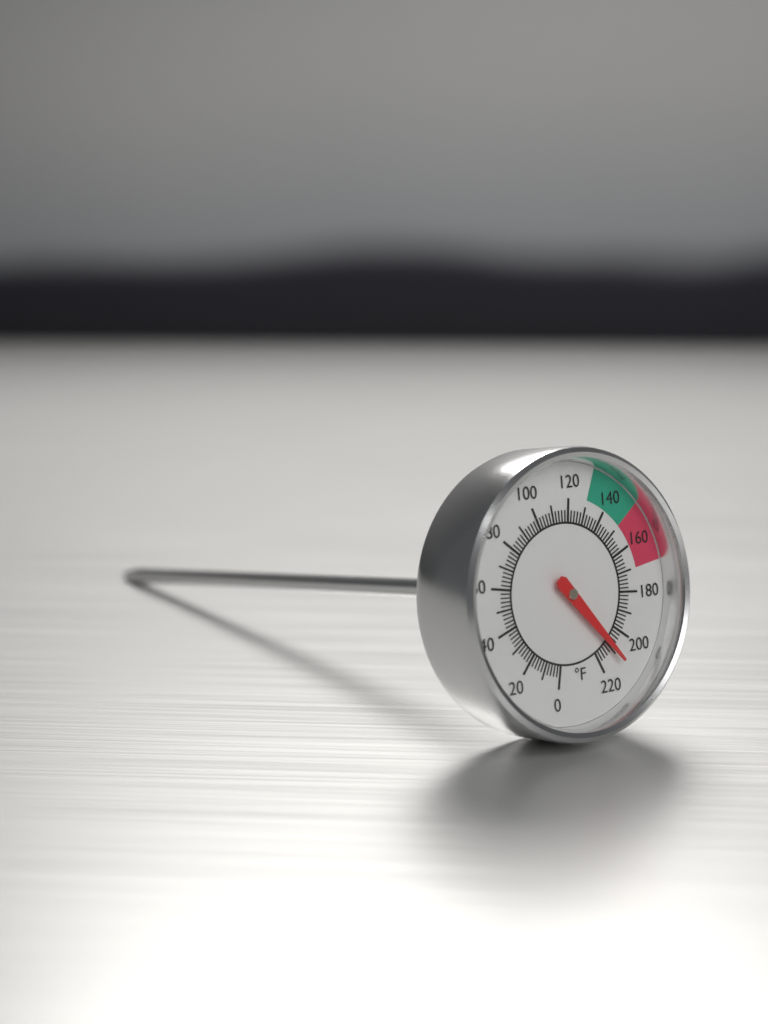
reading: 210 °F
